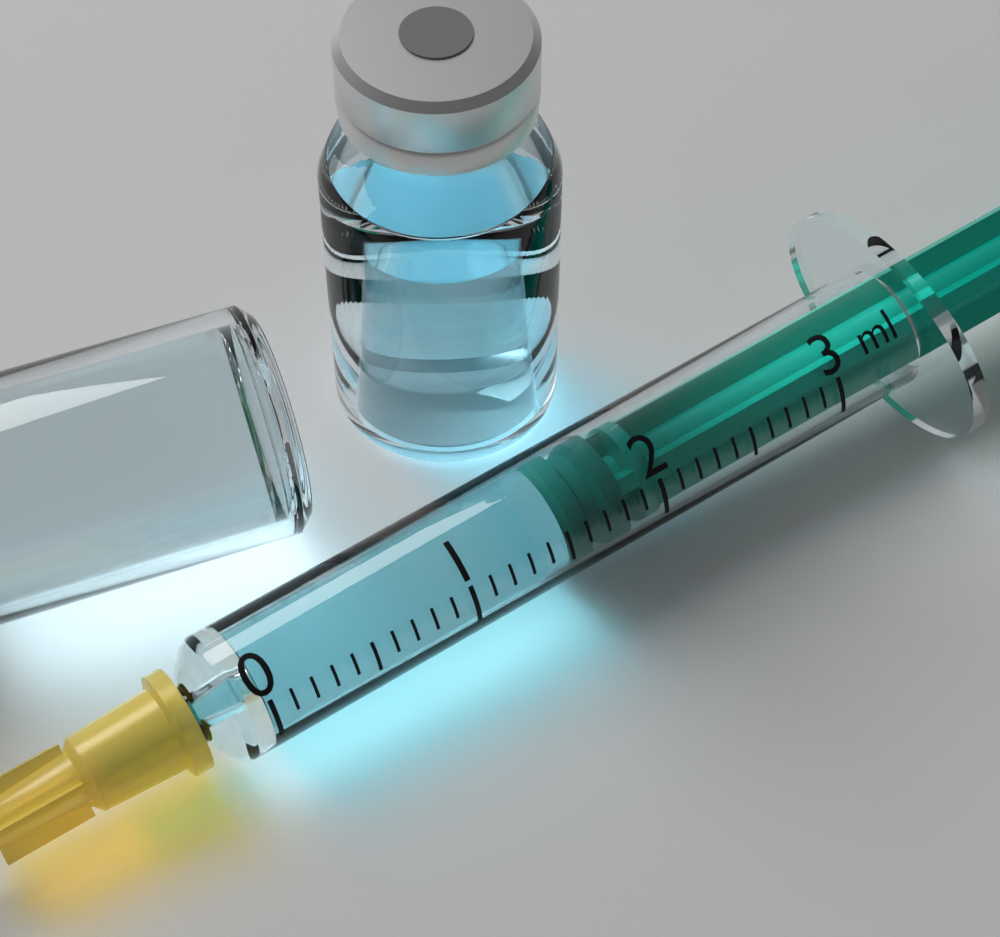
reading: 1.5 ml
